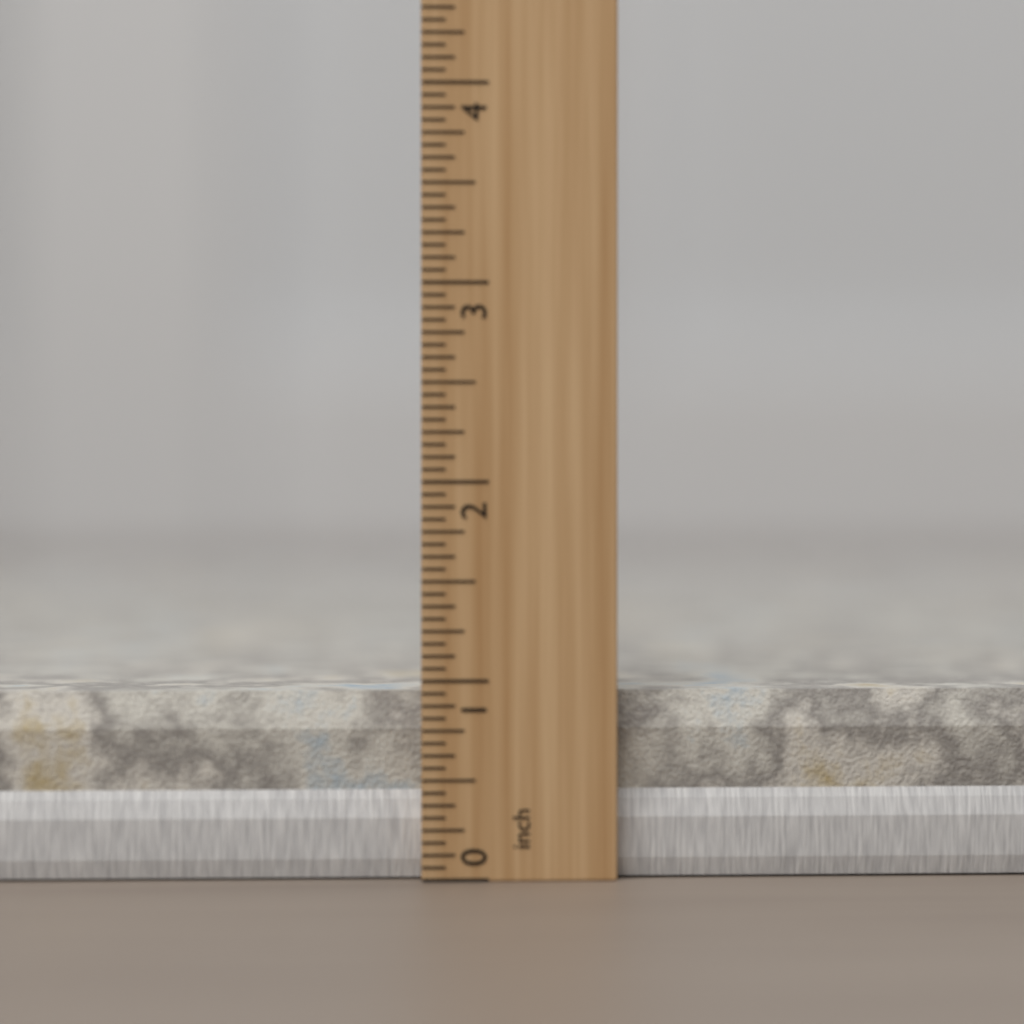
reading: 0.9375 inch
